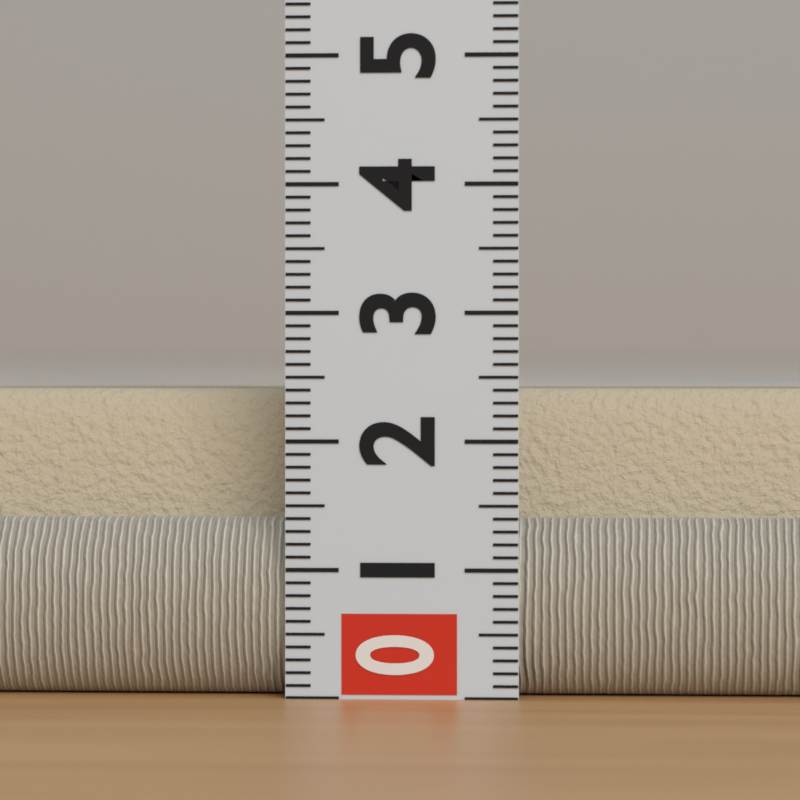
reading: 2.4 (no unit)
